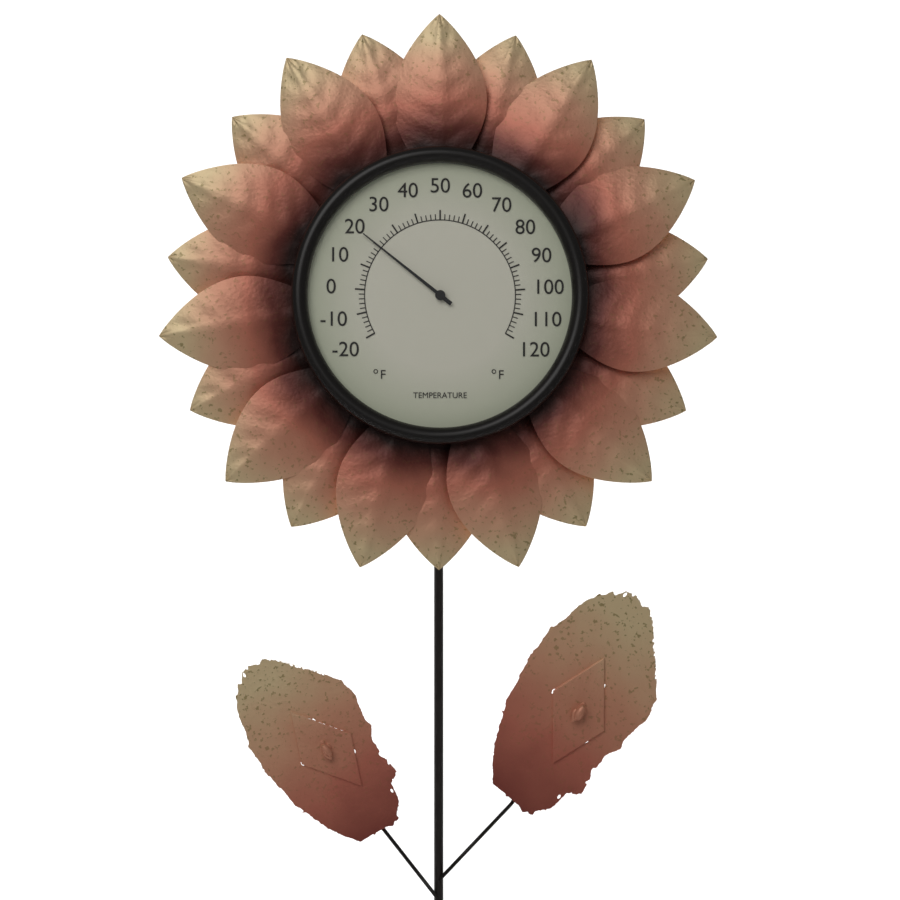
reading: 20 °F
